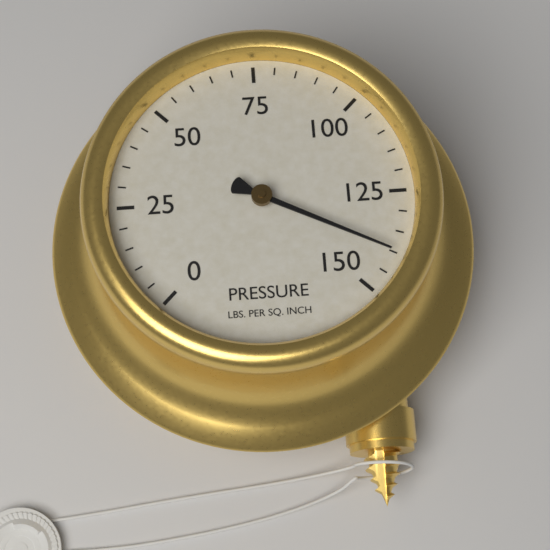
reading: 140 psi
